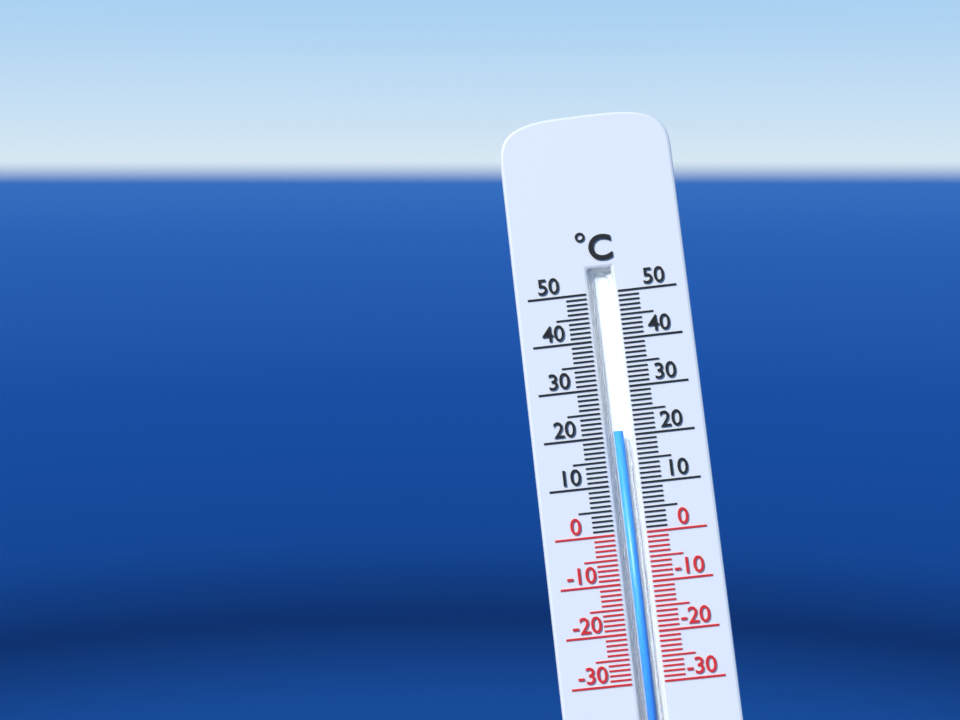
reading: 21 °C
